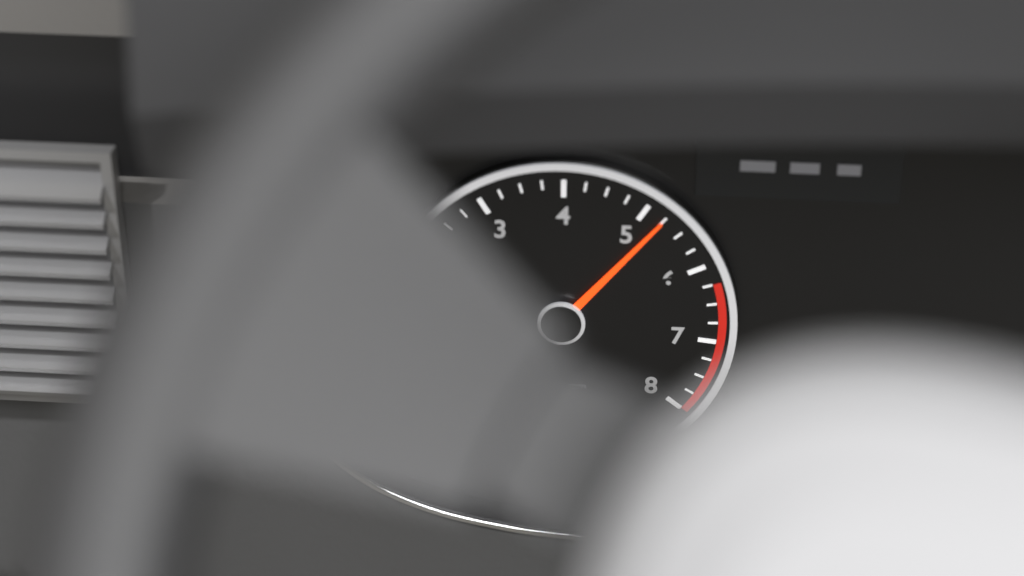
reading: 5.25 x1000 rpm
